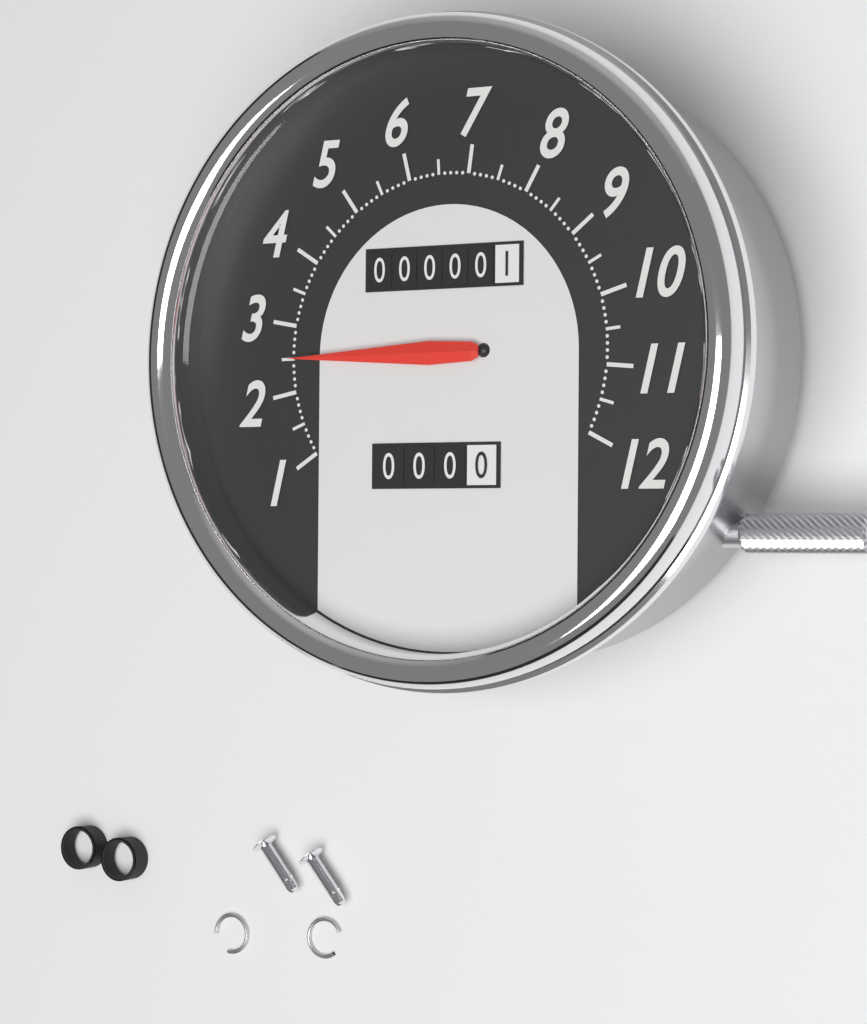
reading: 2.5 (no unit)
